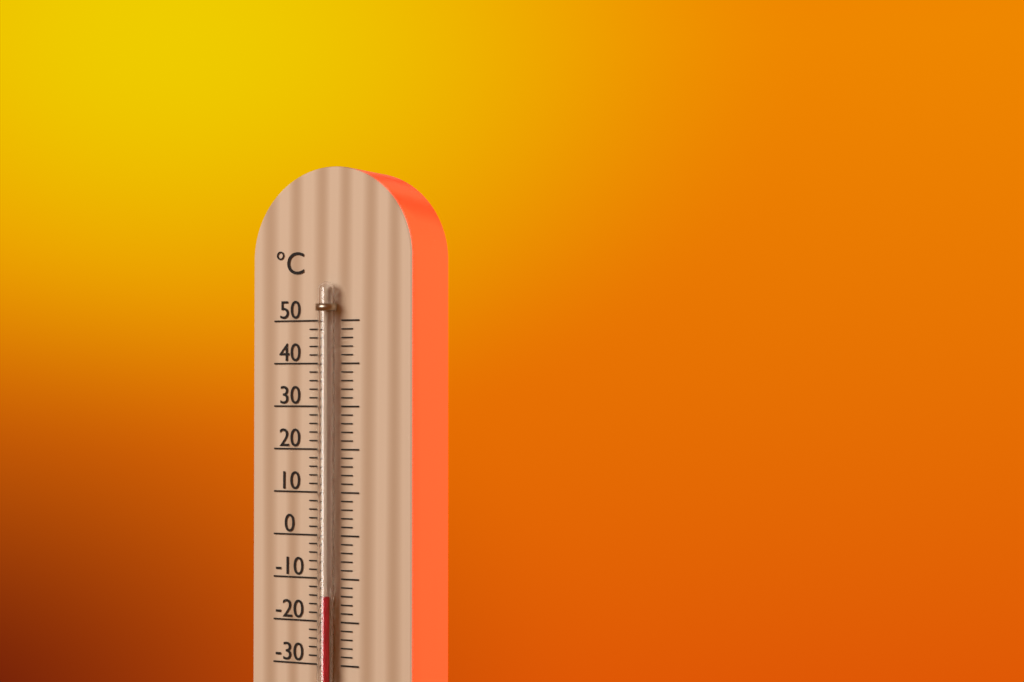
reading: -14 °C
